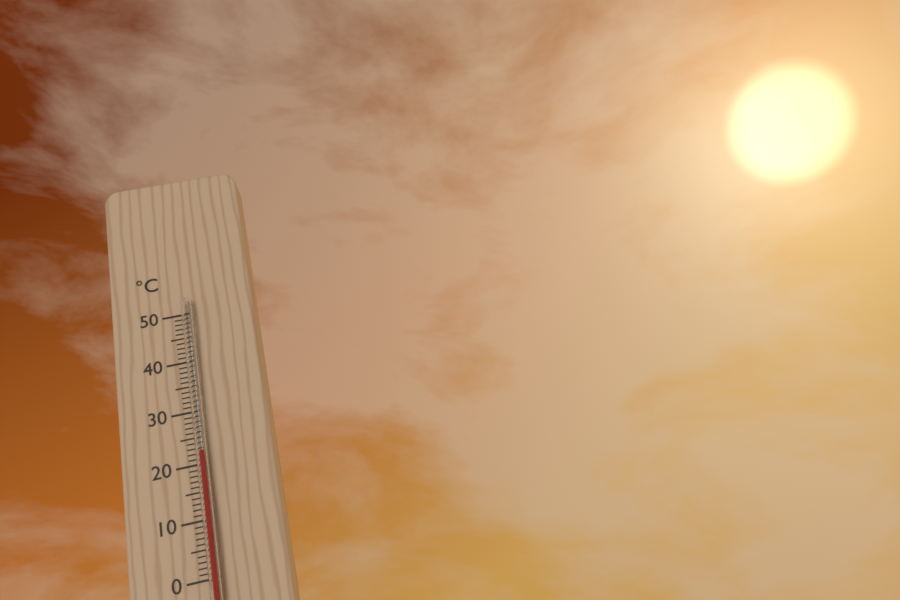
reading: 22 °C
